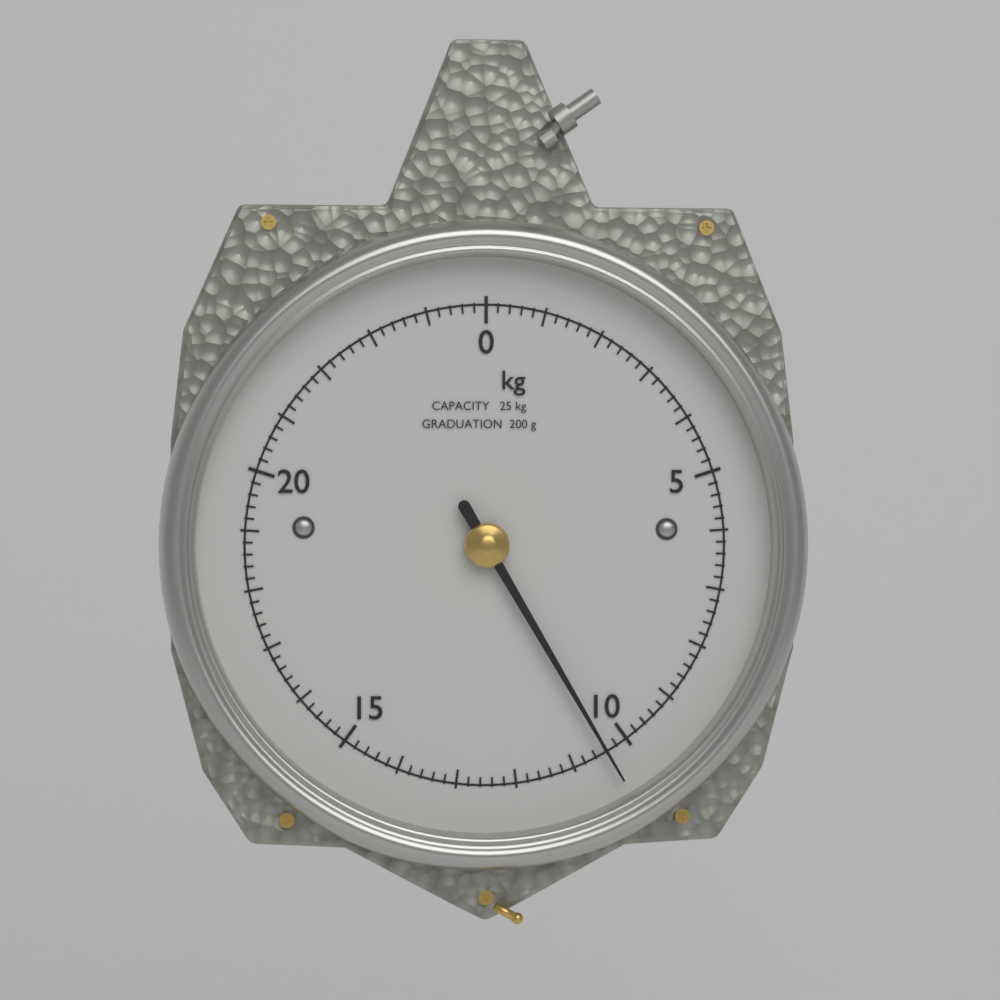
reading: 10.4 kg
